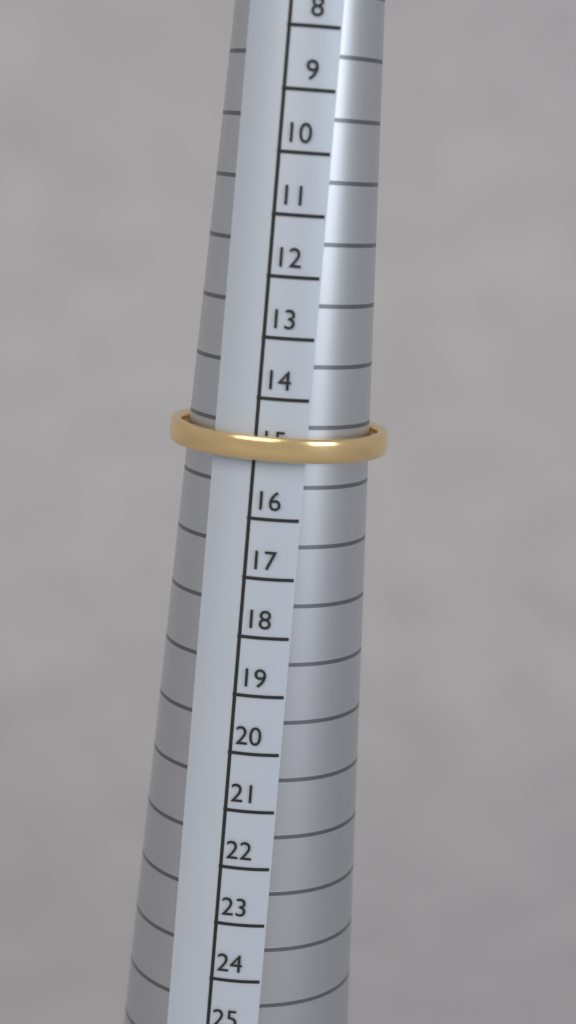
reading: 15 (no unit)
